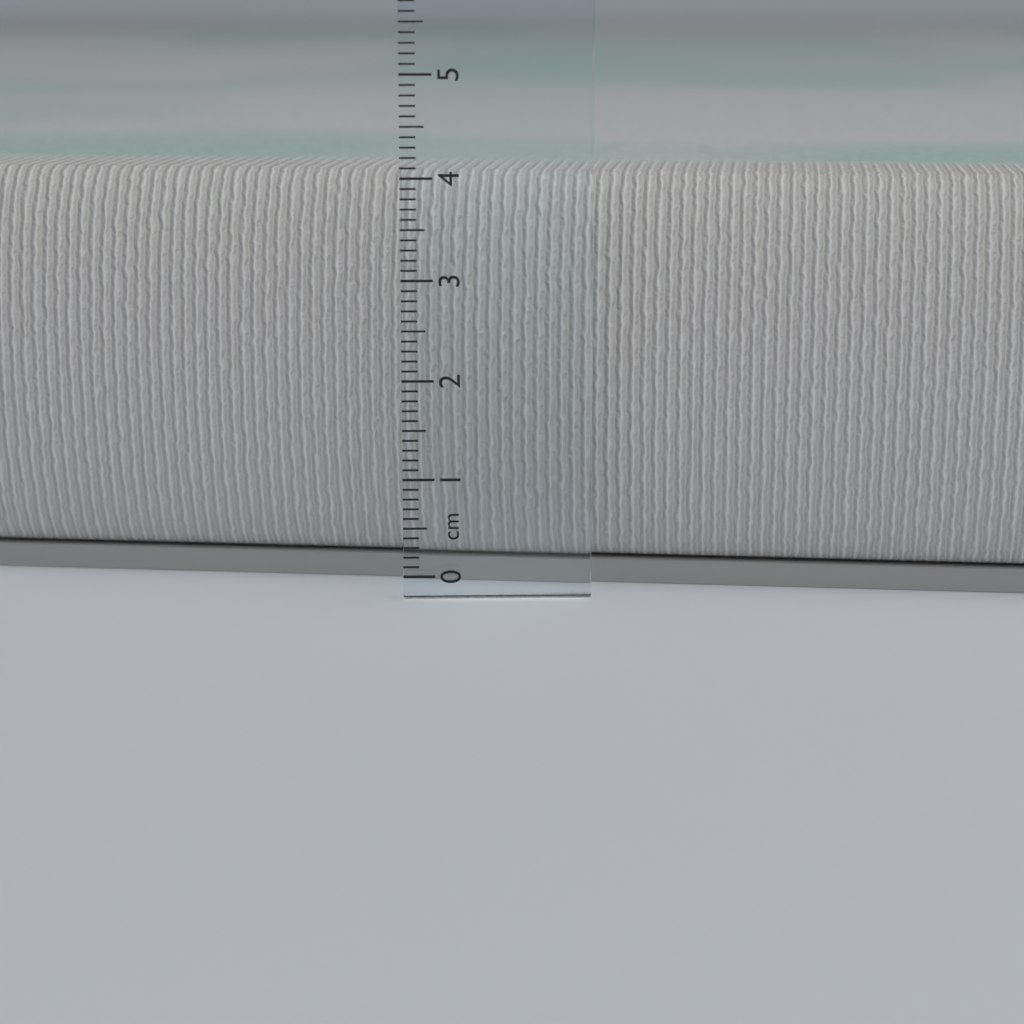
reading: 4.0 cm
